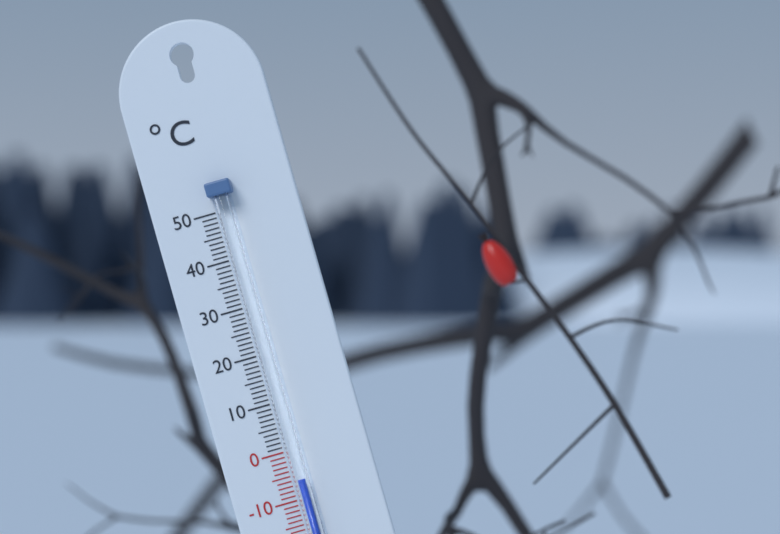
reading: -6 °C
